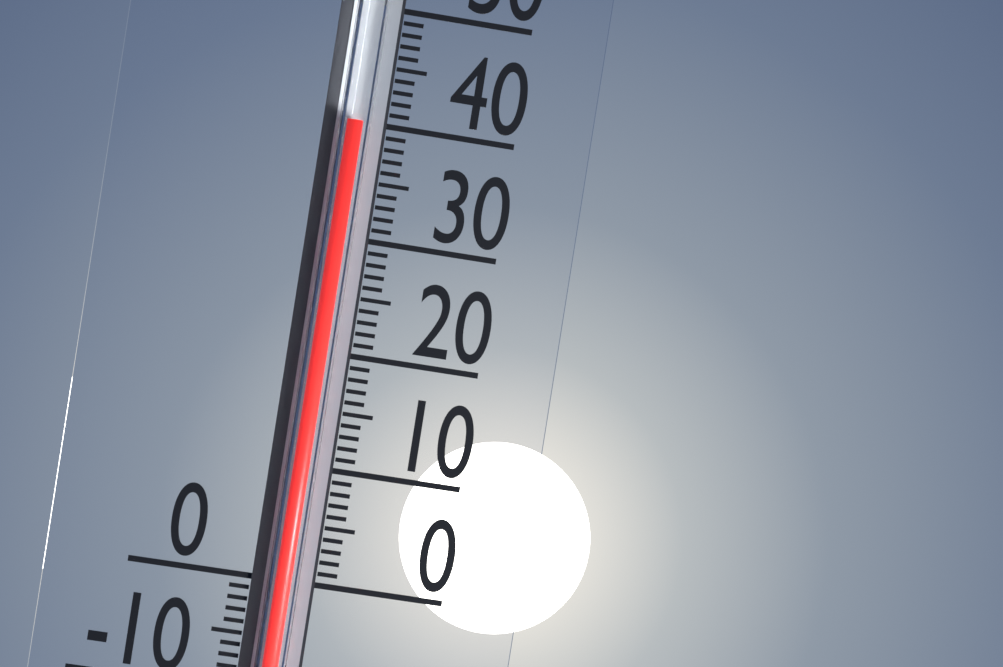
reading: 40 (no unit)
